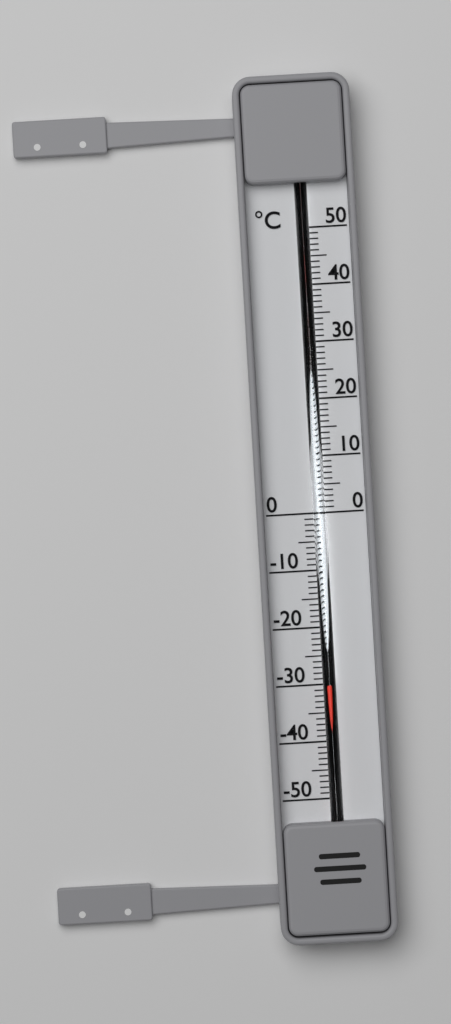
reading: -30 °C
